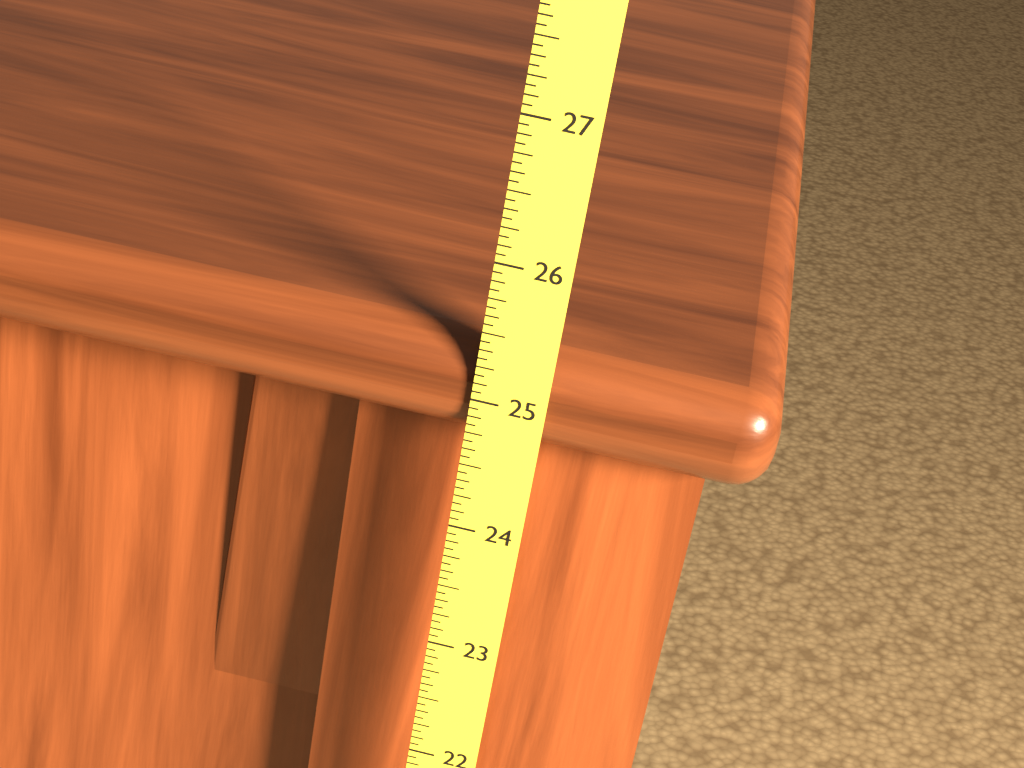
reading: 25.3750 (no unit)
